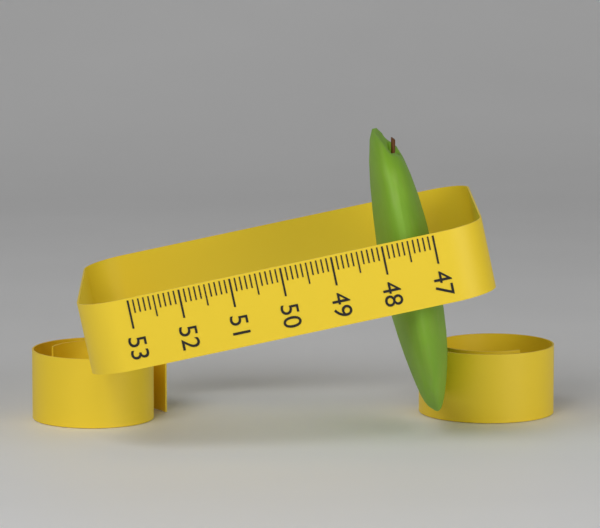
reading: 48.1 (no unit)
